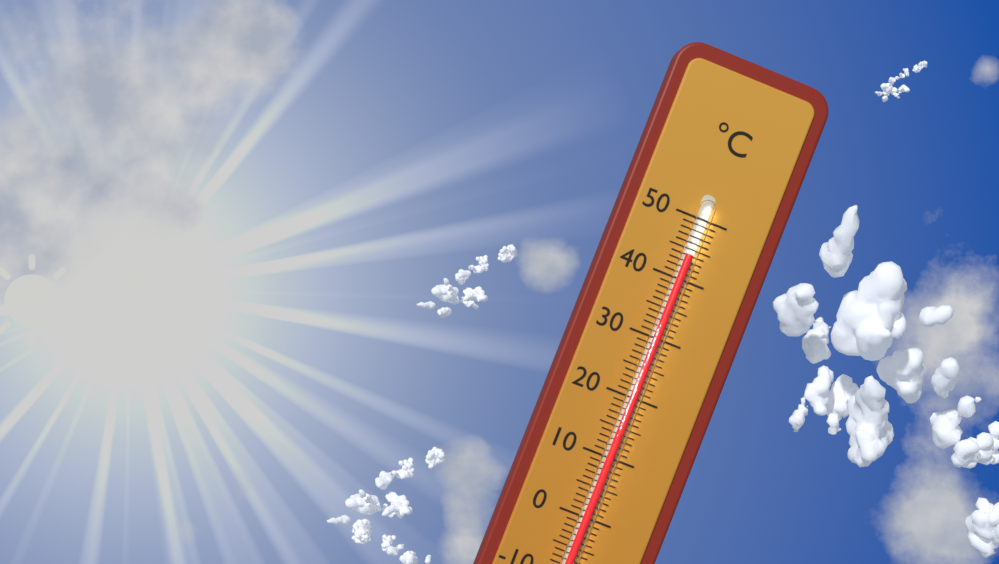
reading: 44 °C
